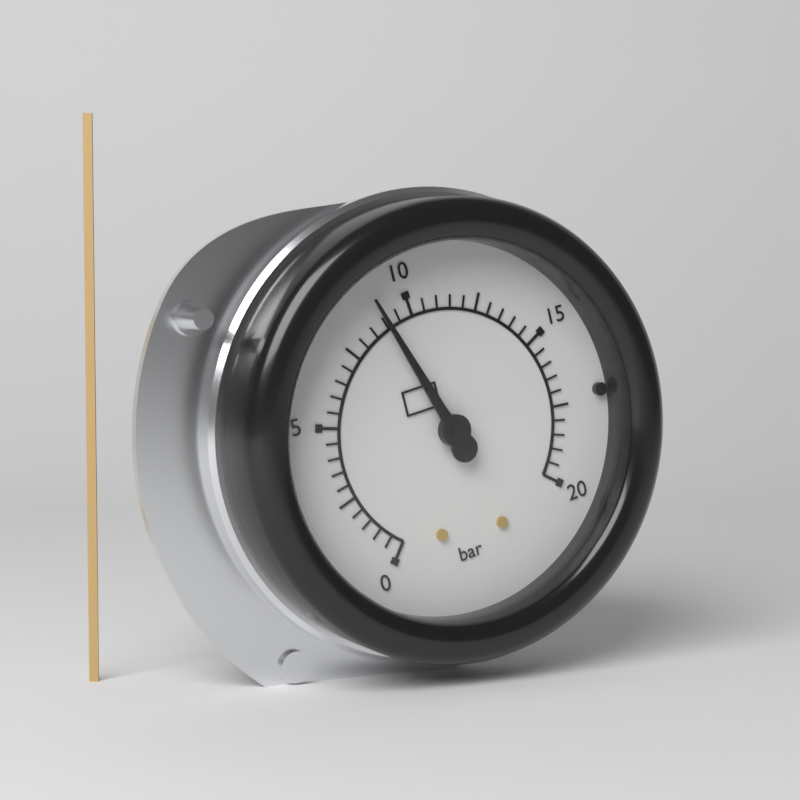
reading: 9.0 bar
